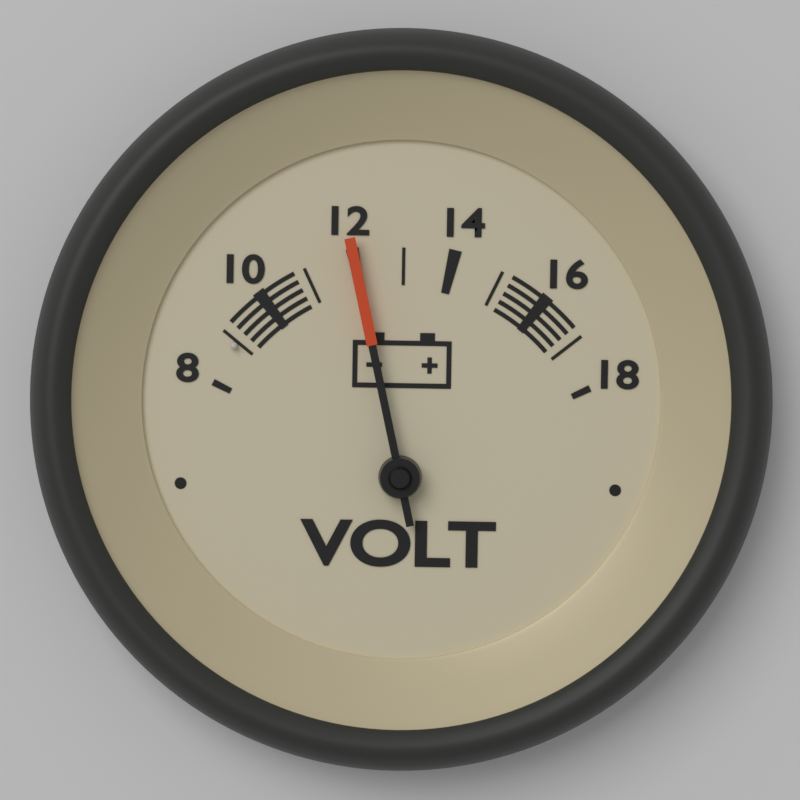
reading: 12 V
